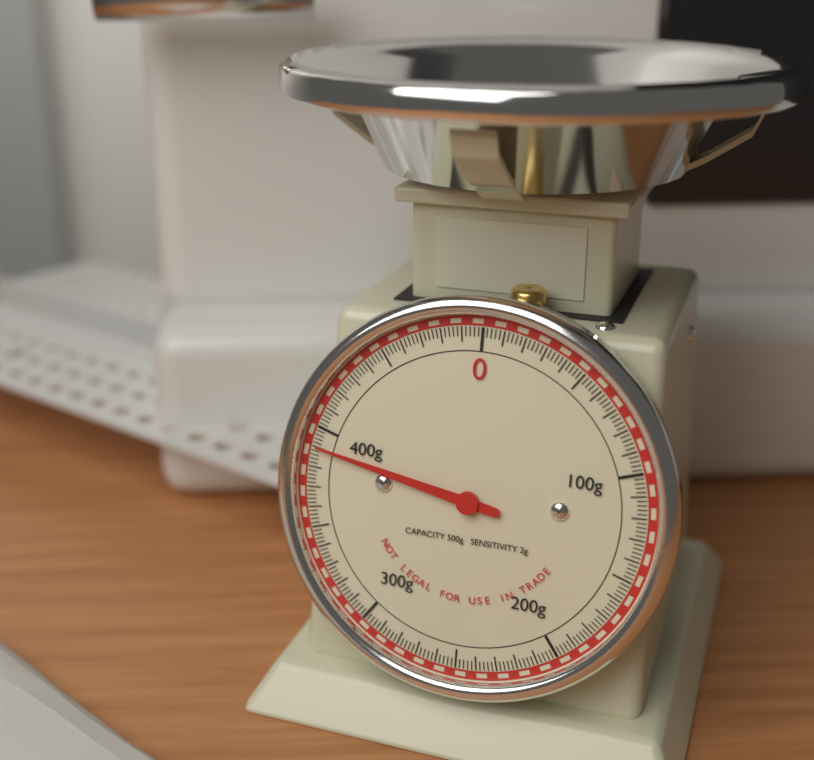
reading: 390 g
